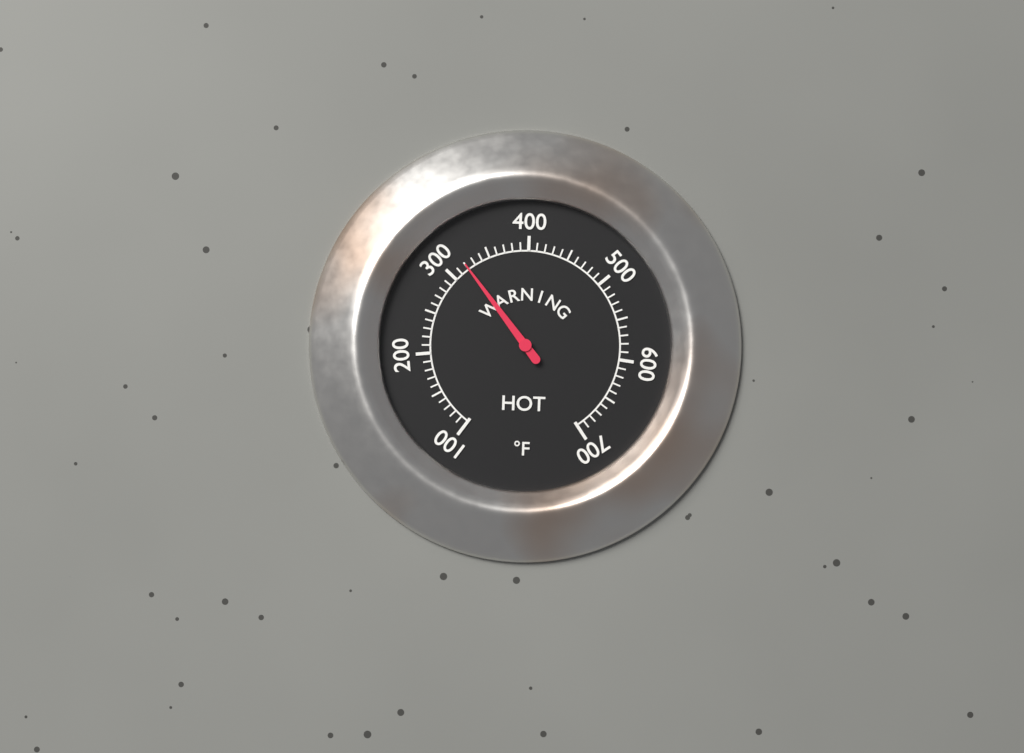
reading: 320 °F
